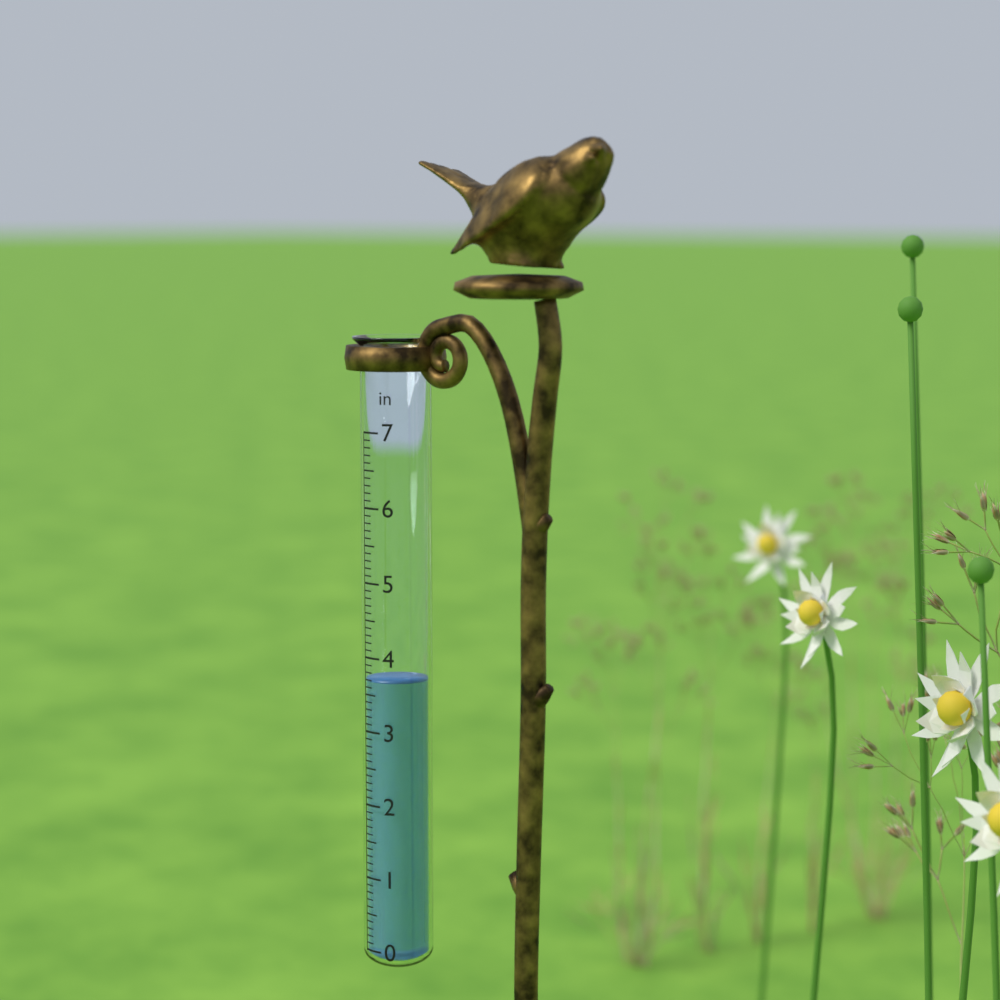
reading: 3.7 in
